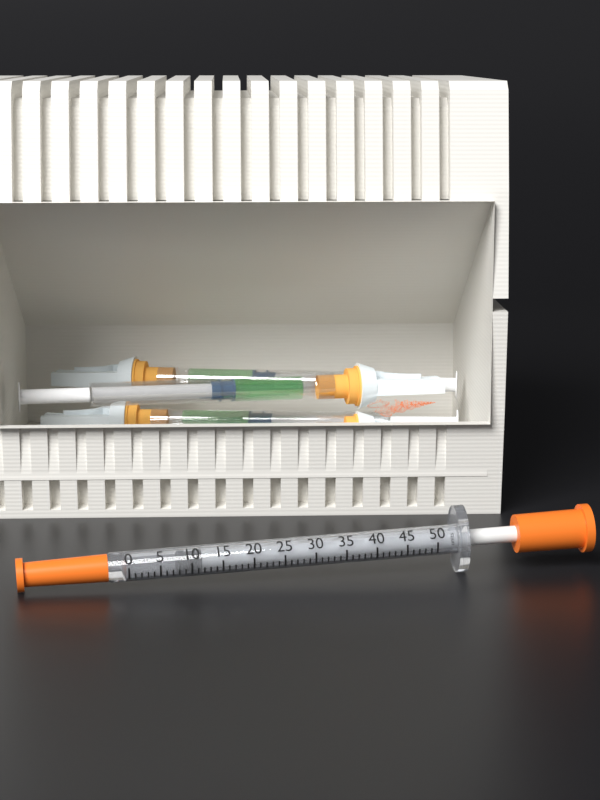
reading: 8 units
